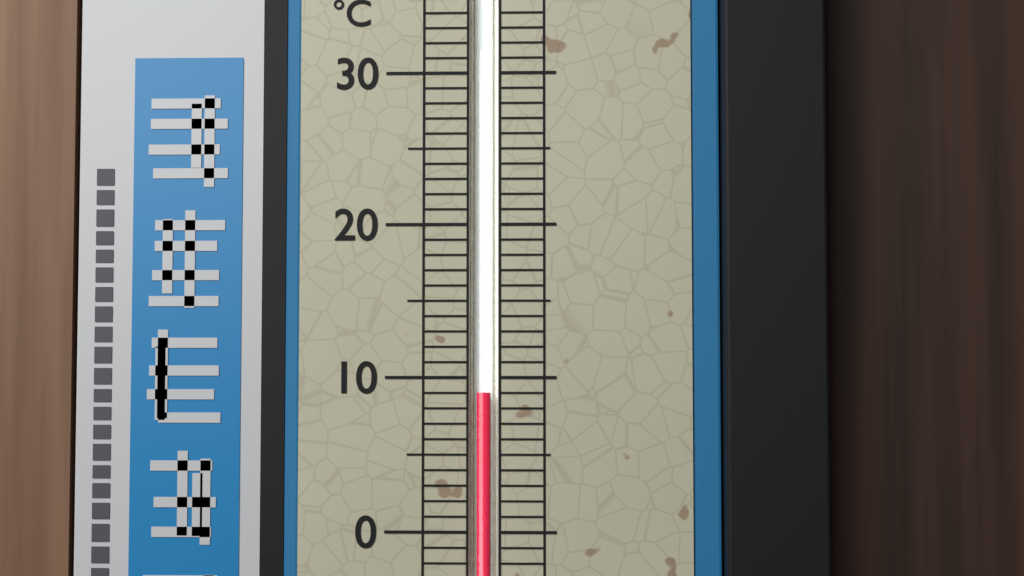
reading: 9 °C
